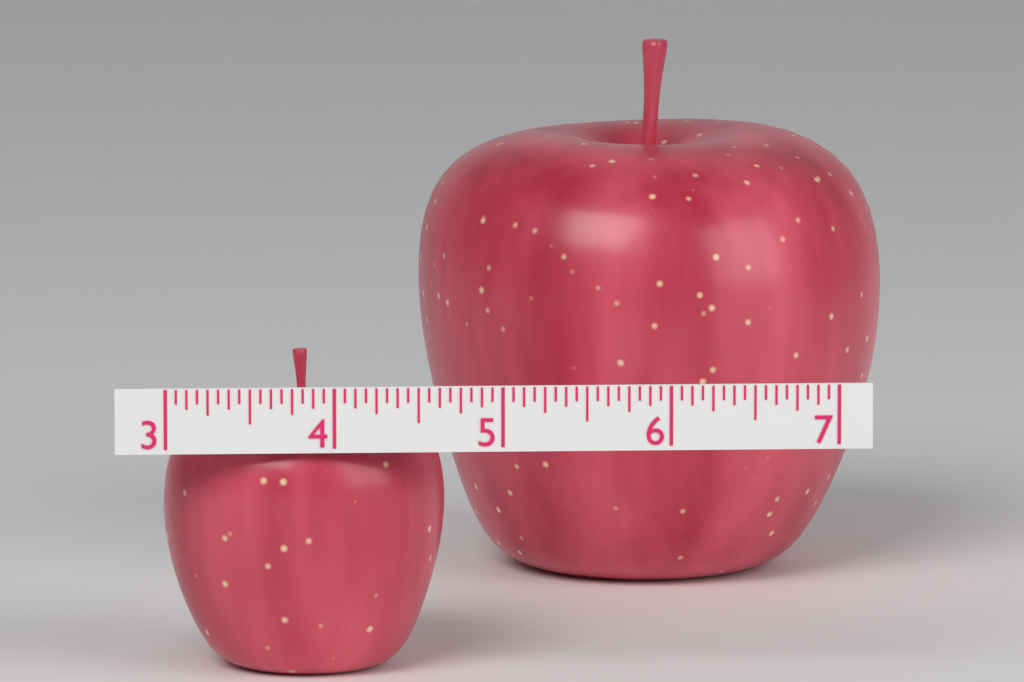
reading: 4.6875 (no unit)
